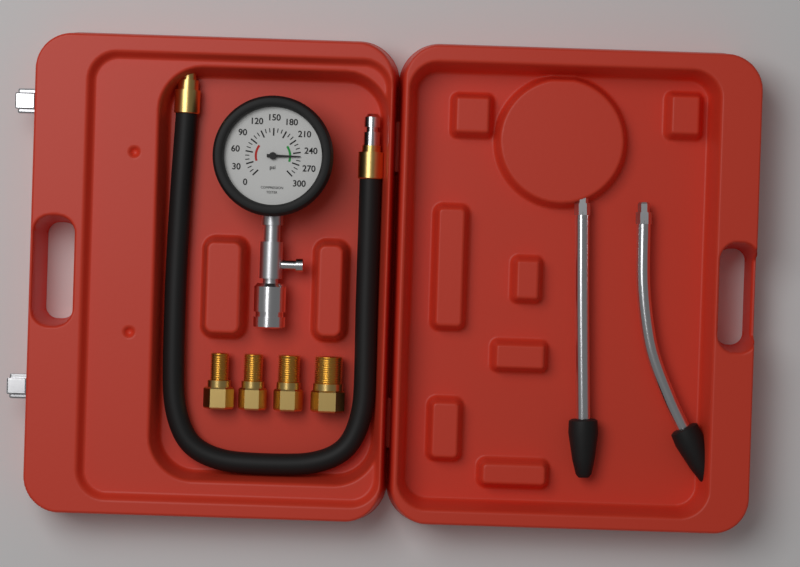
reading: 250 psi
